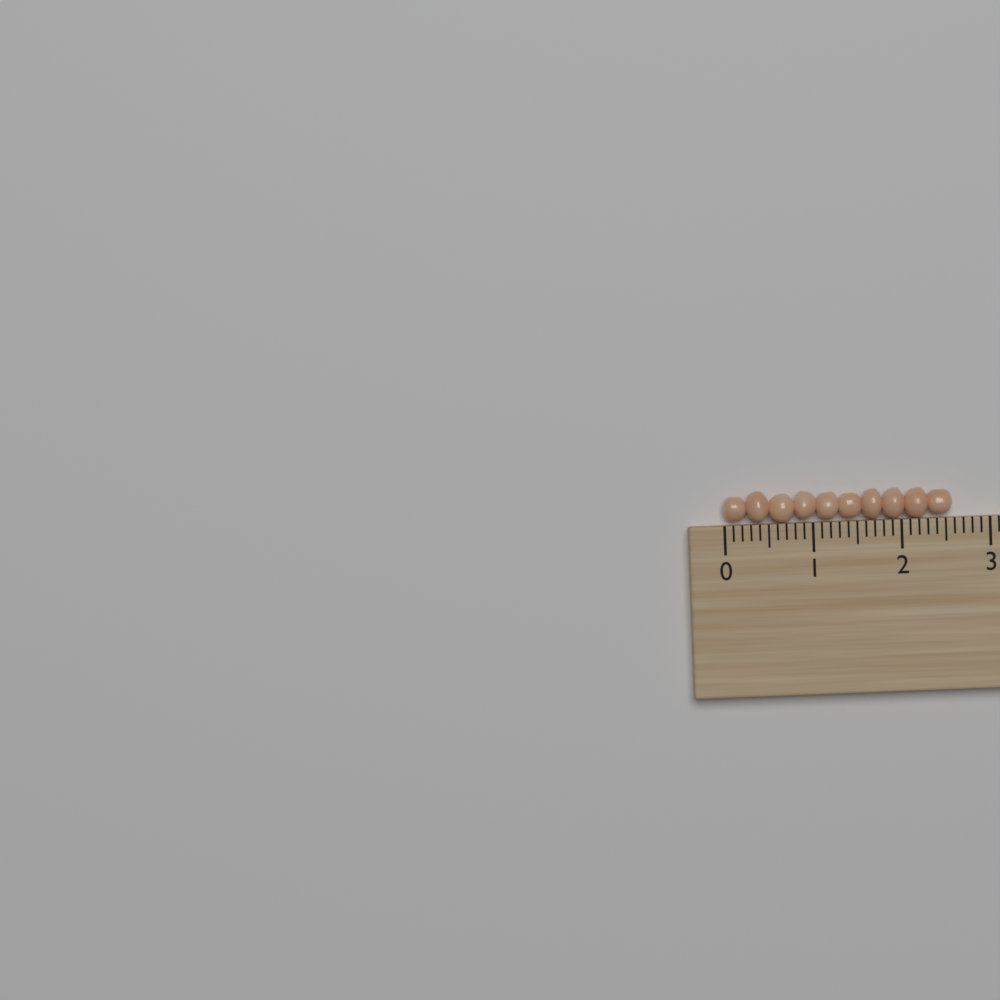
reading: 2.6 (no unit)
